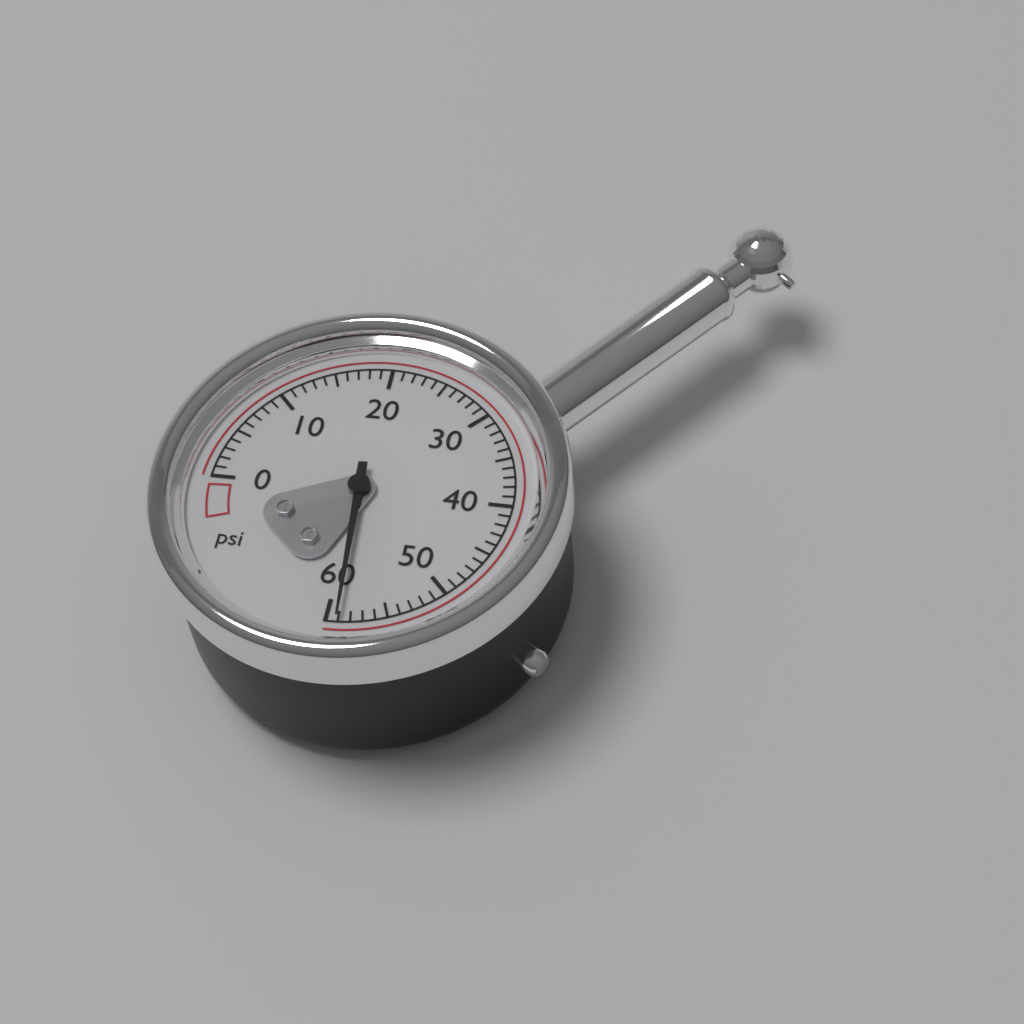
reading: 59 psi
